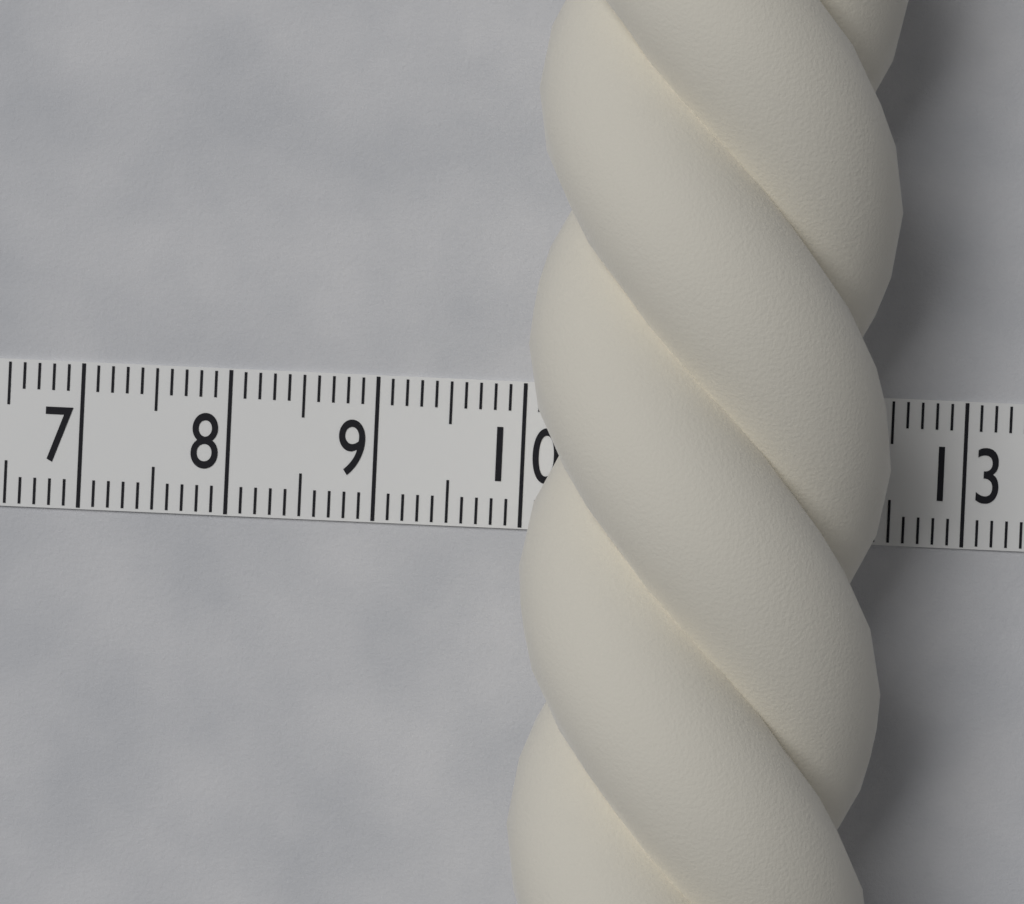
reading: 12.4 (no unit)
